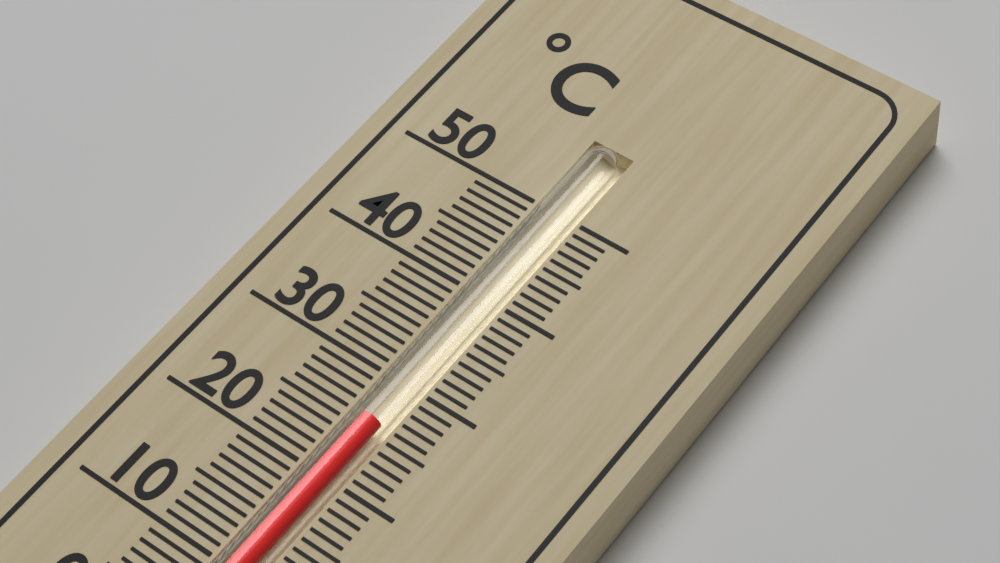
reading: 26 °C
